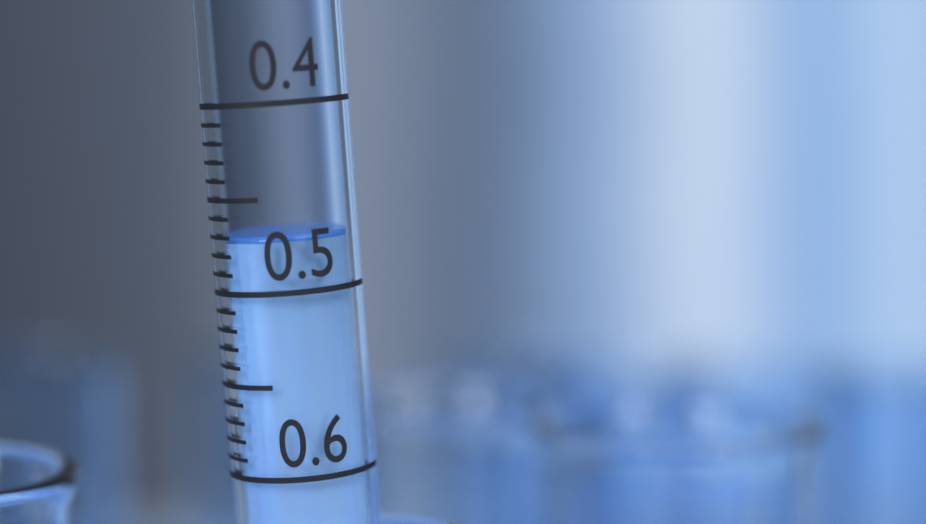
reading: 0.47 (no unit)
